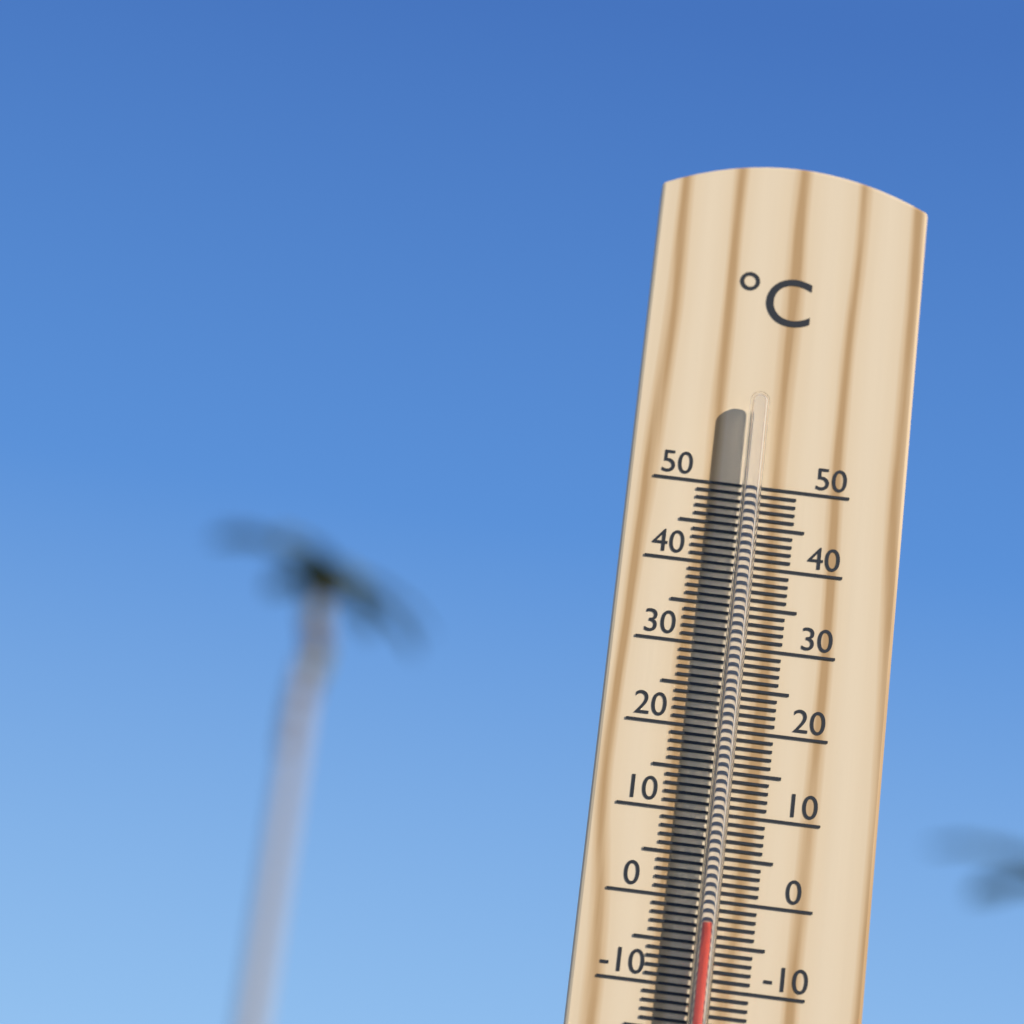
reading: -3 °C
